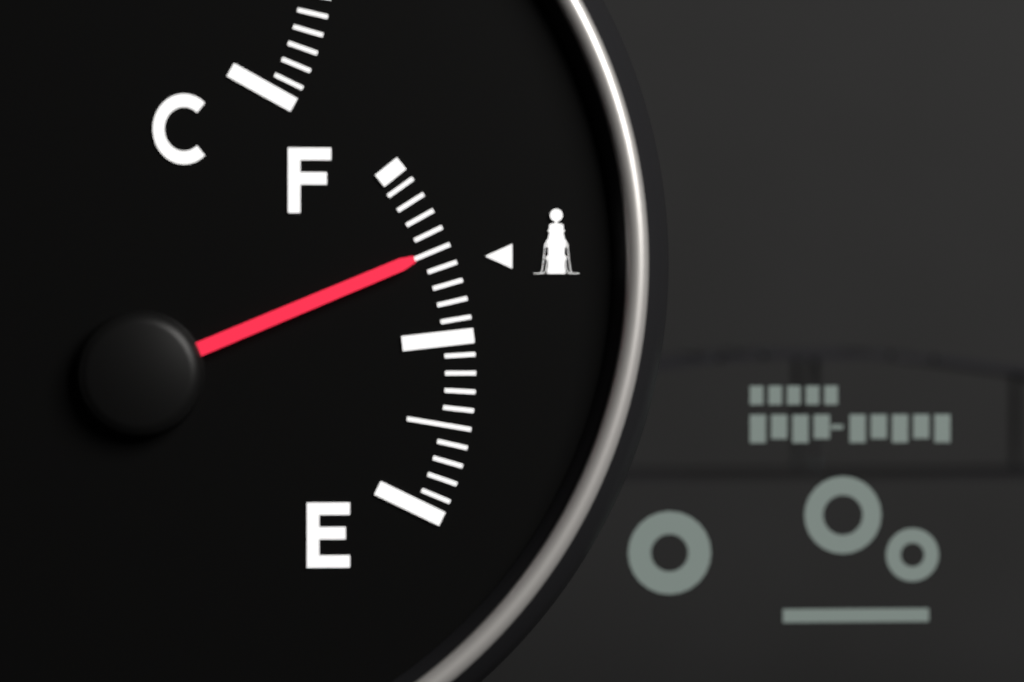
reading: 0.75 (no unit)
